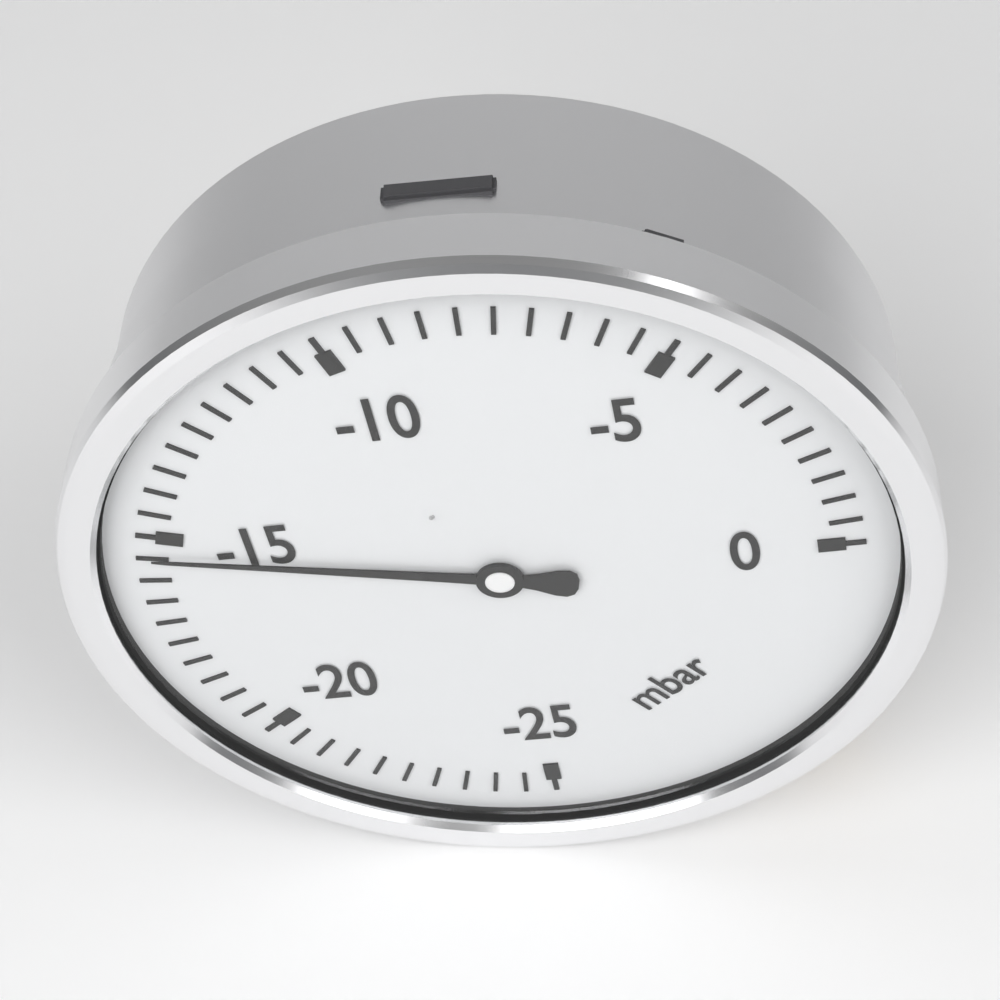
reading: -15.5 mbar
